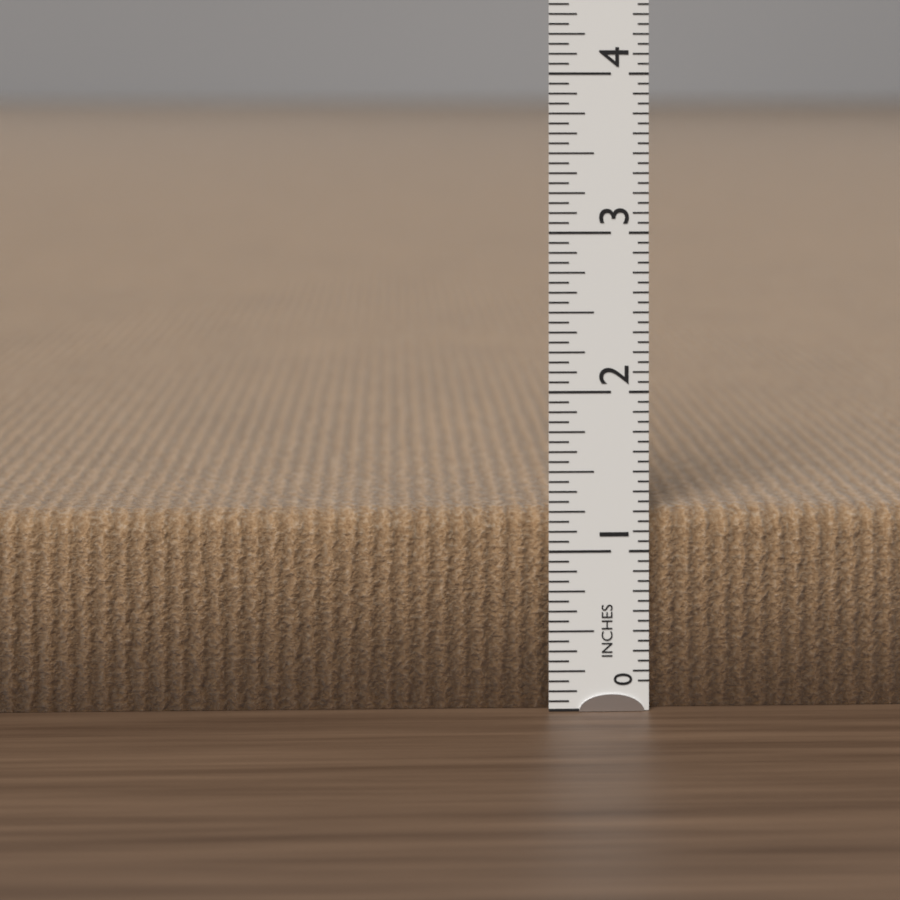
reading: 1.2500 in
